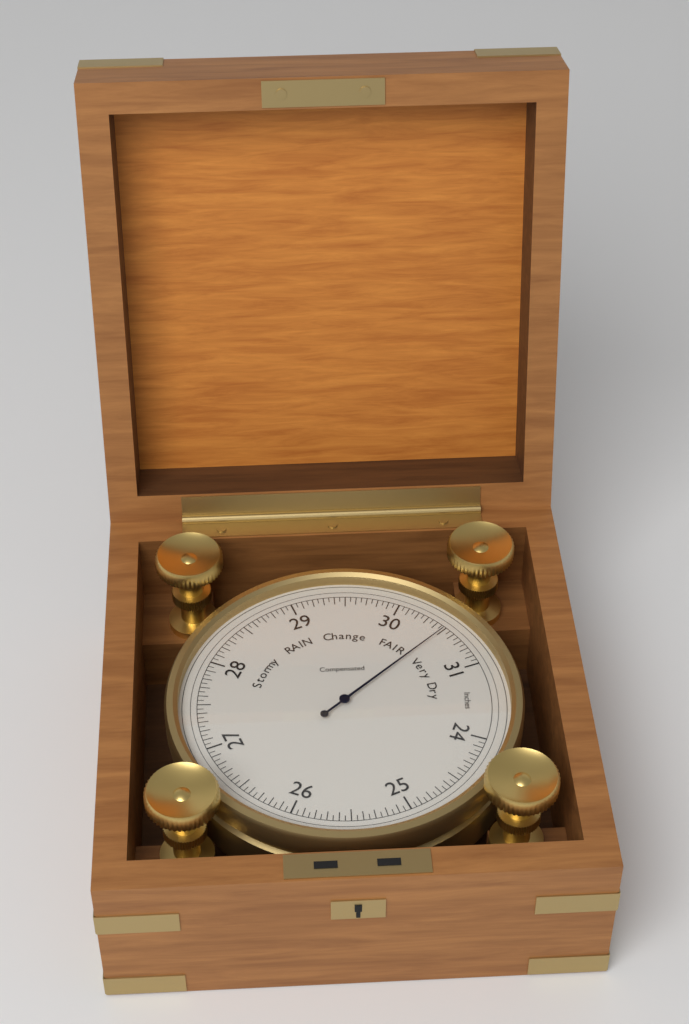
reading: 30.50 inHg
